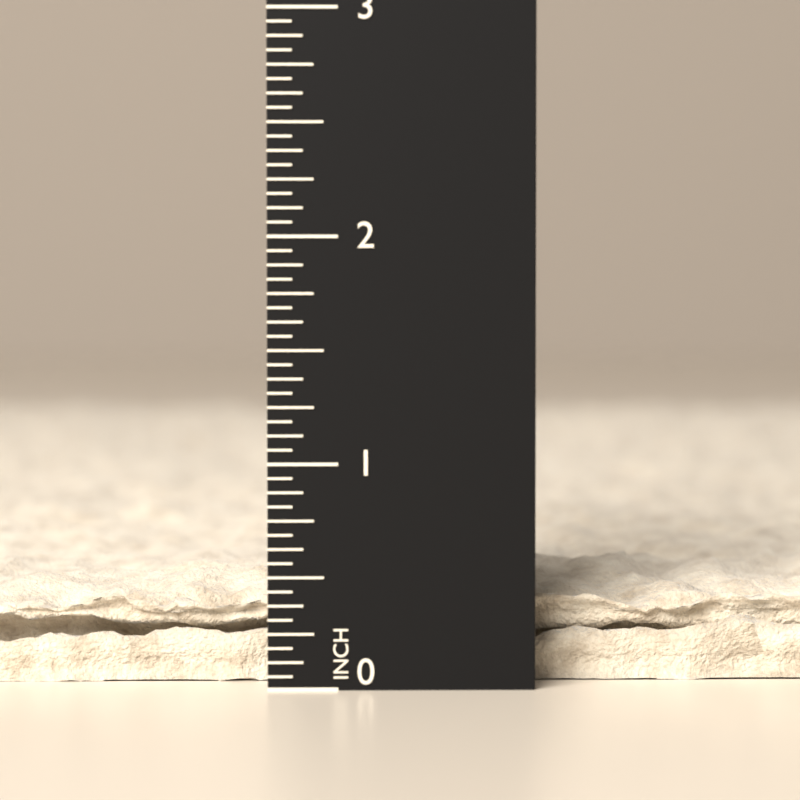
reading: 0.5000 in
